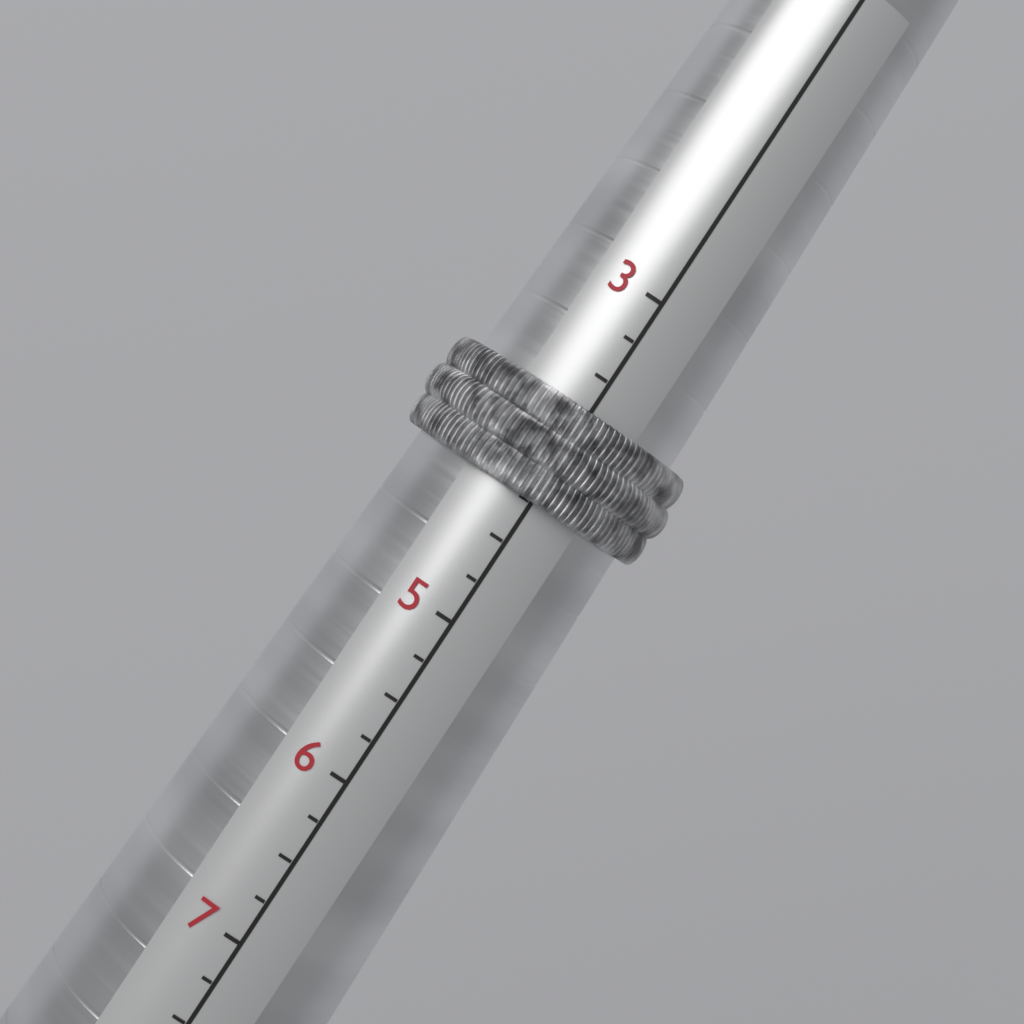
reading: 4.25 (no unit)
